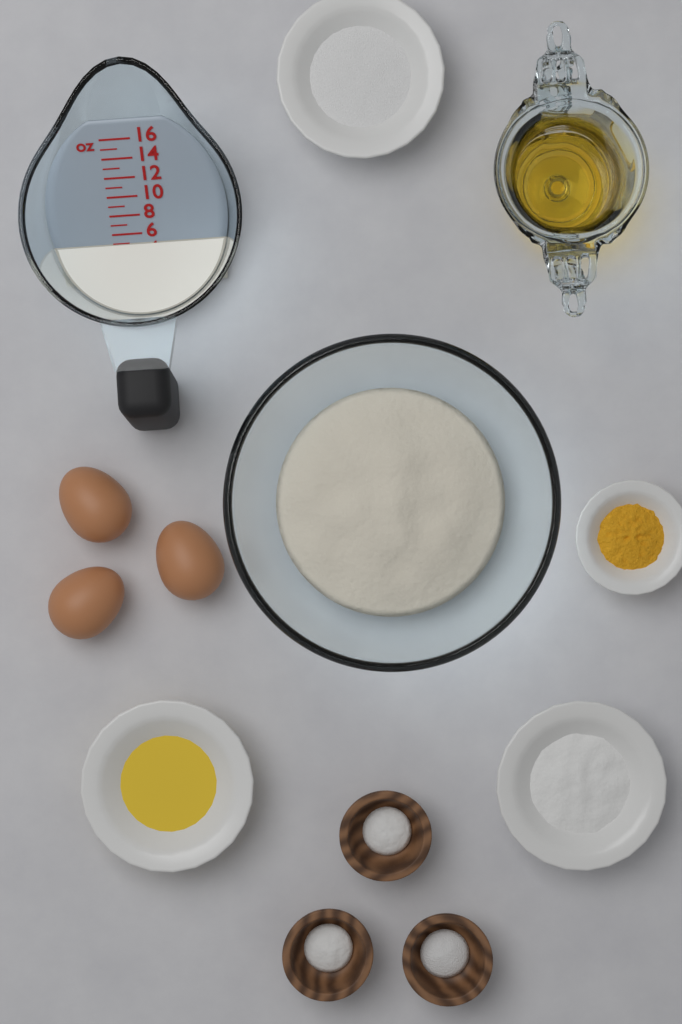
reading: 5 oz
